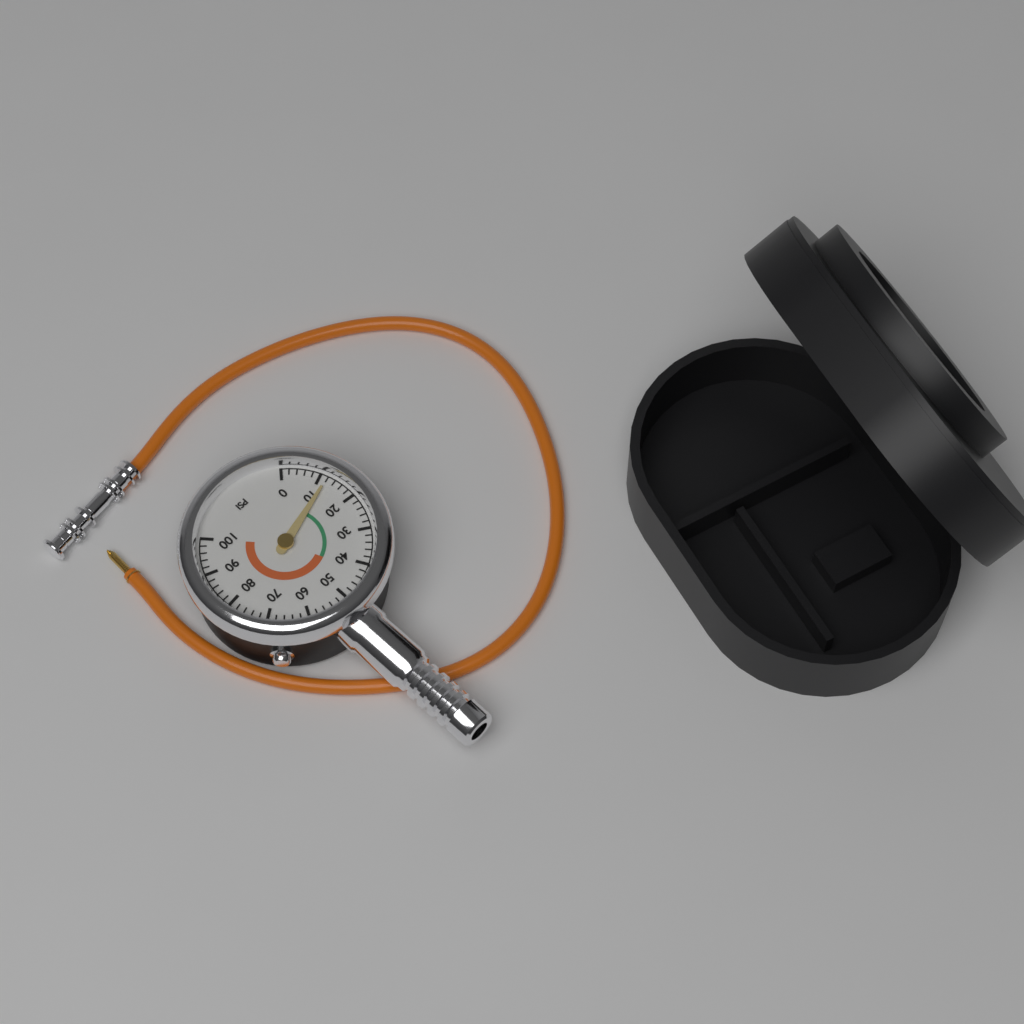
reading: 12 psi
